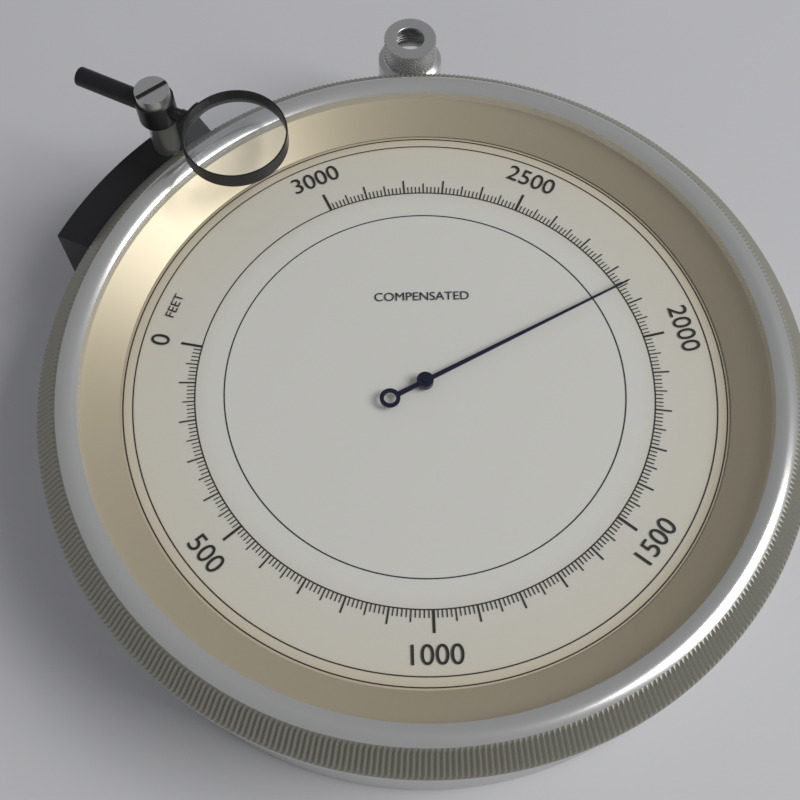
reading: 2150 feet
